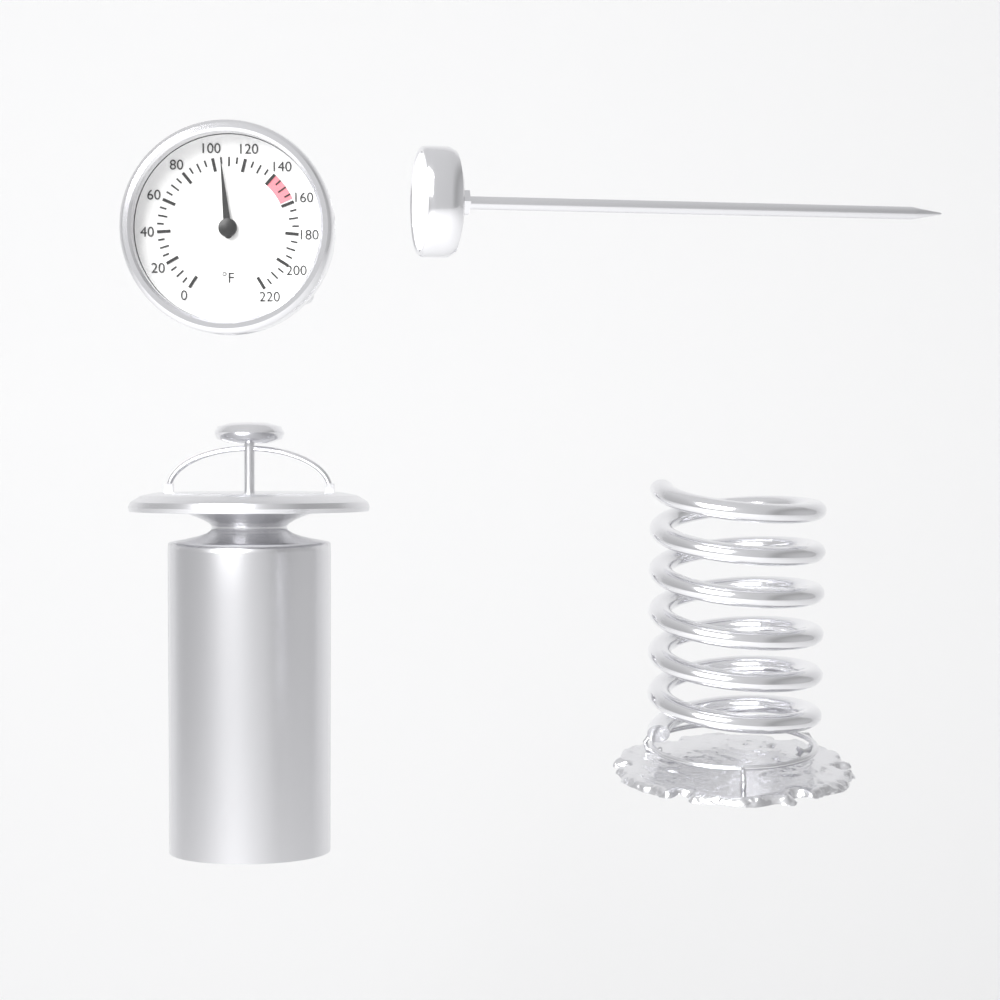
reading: 105 °F
